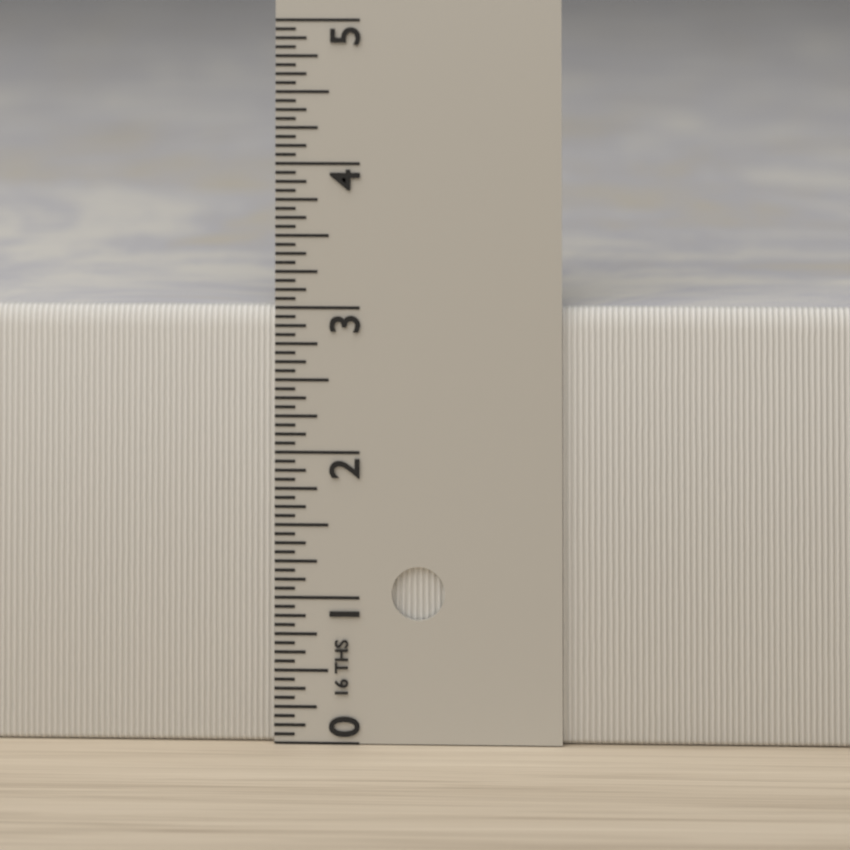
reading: 3.0000 in
